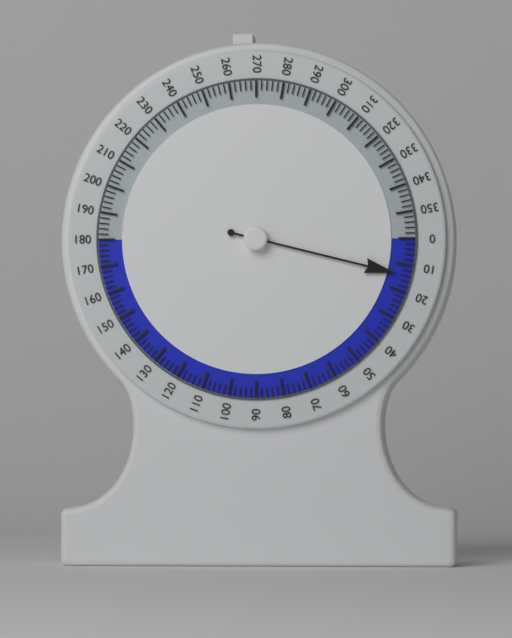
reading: 14 (no unit)
